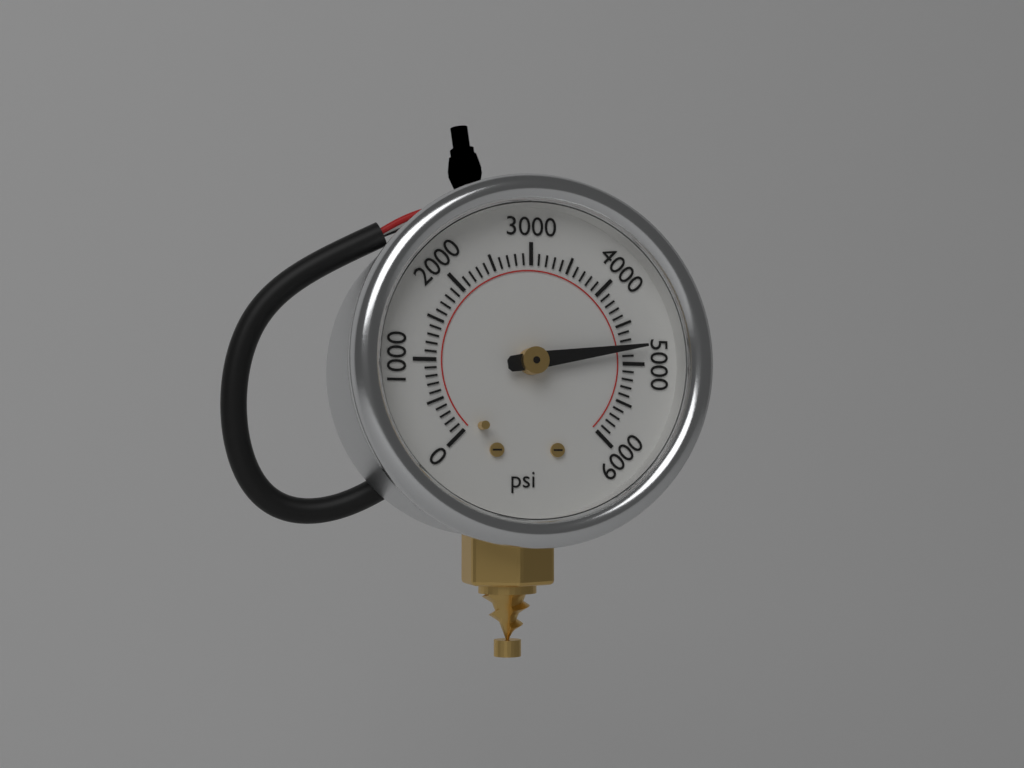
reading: 4800 psi
